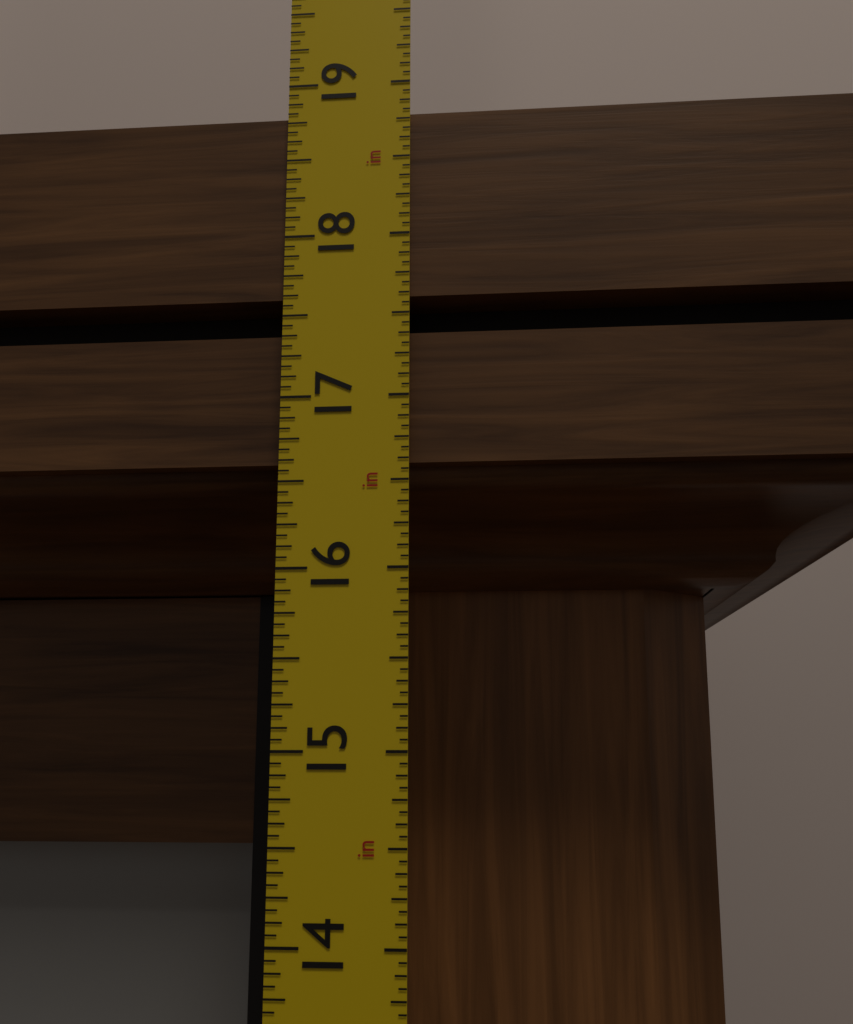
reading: 18.8125 in
